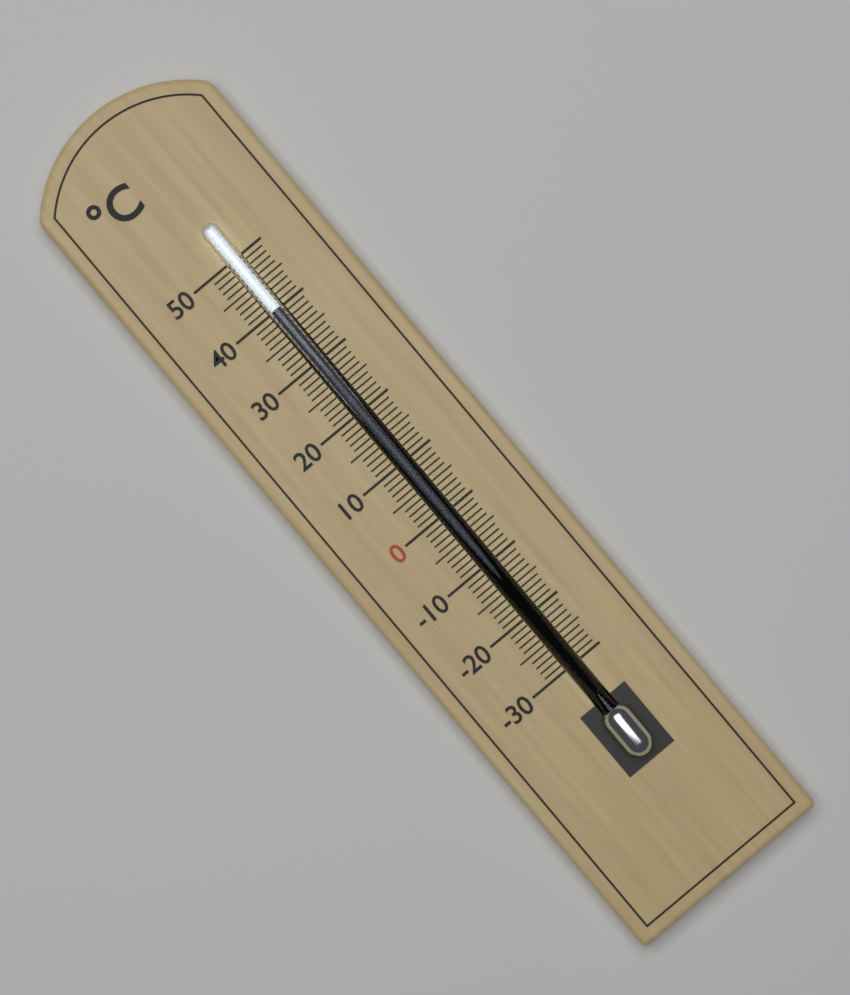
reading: 40 °C
